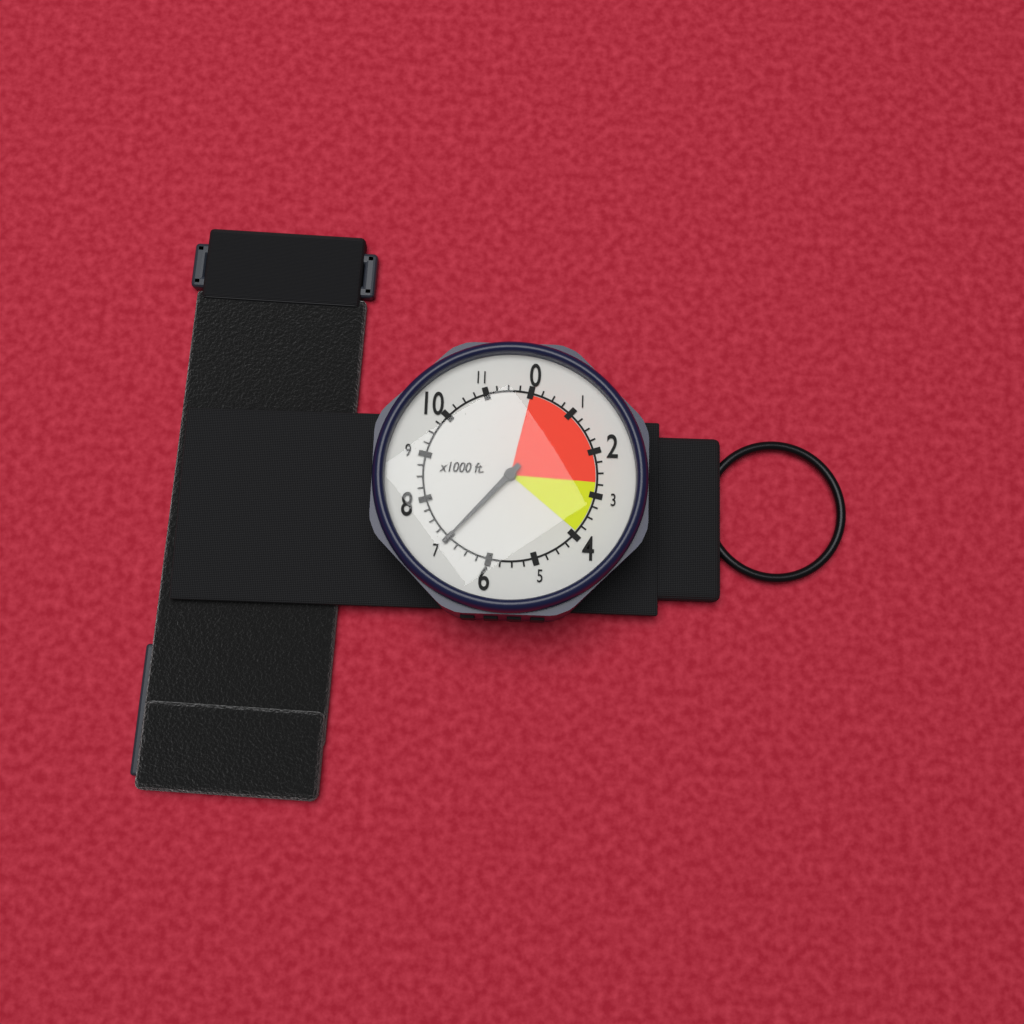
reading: 7000 ft
